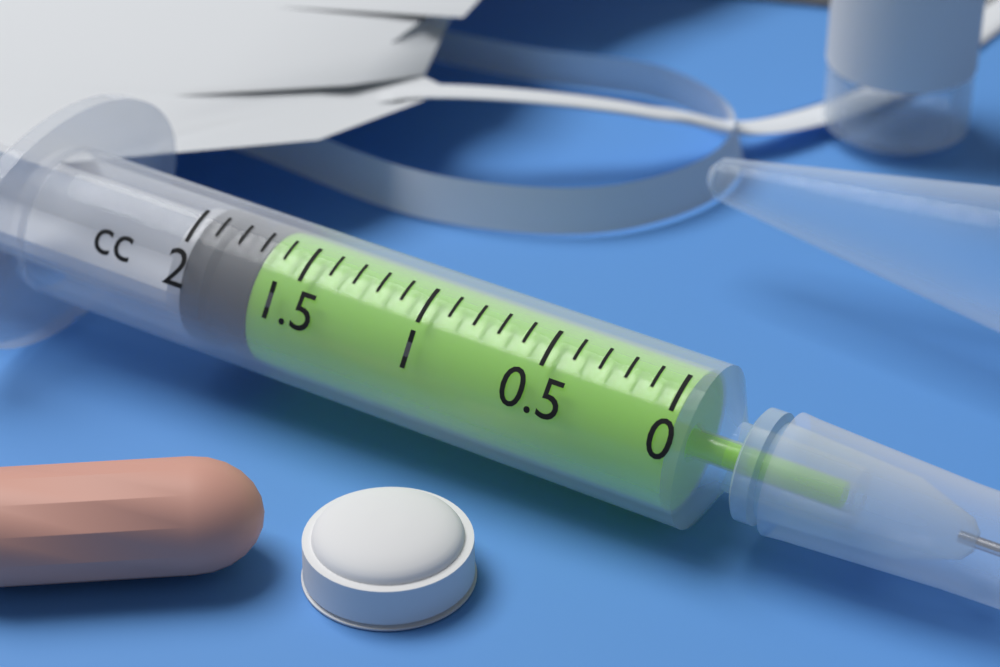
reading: 1.7 cc
